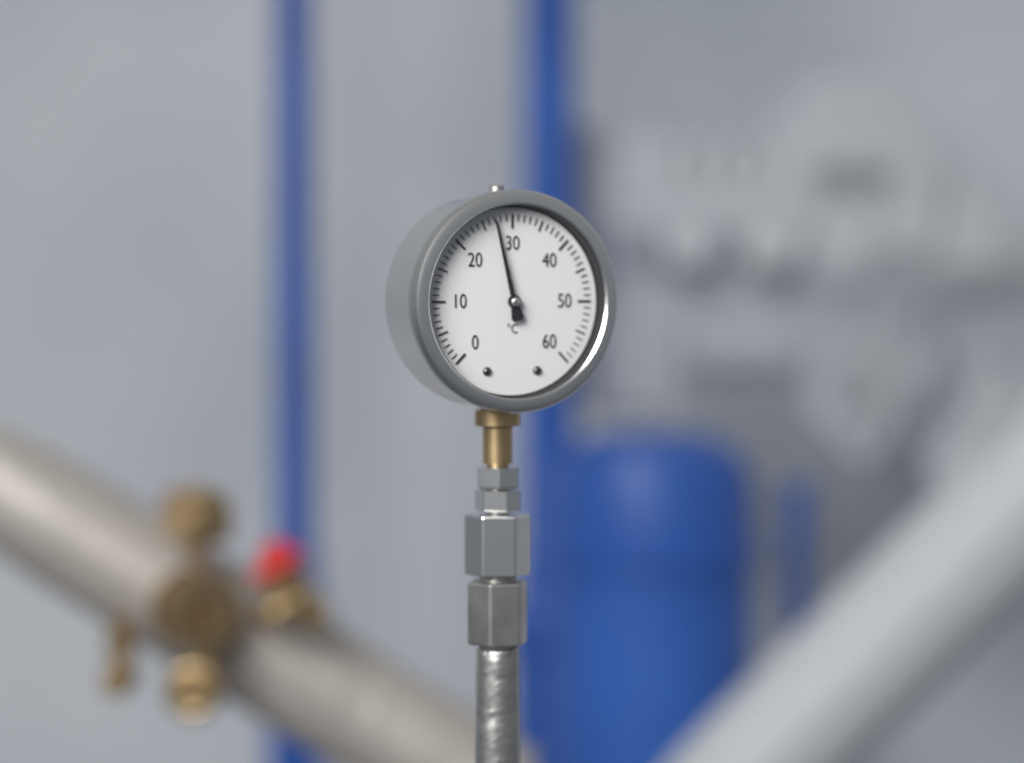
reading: 27 °C
